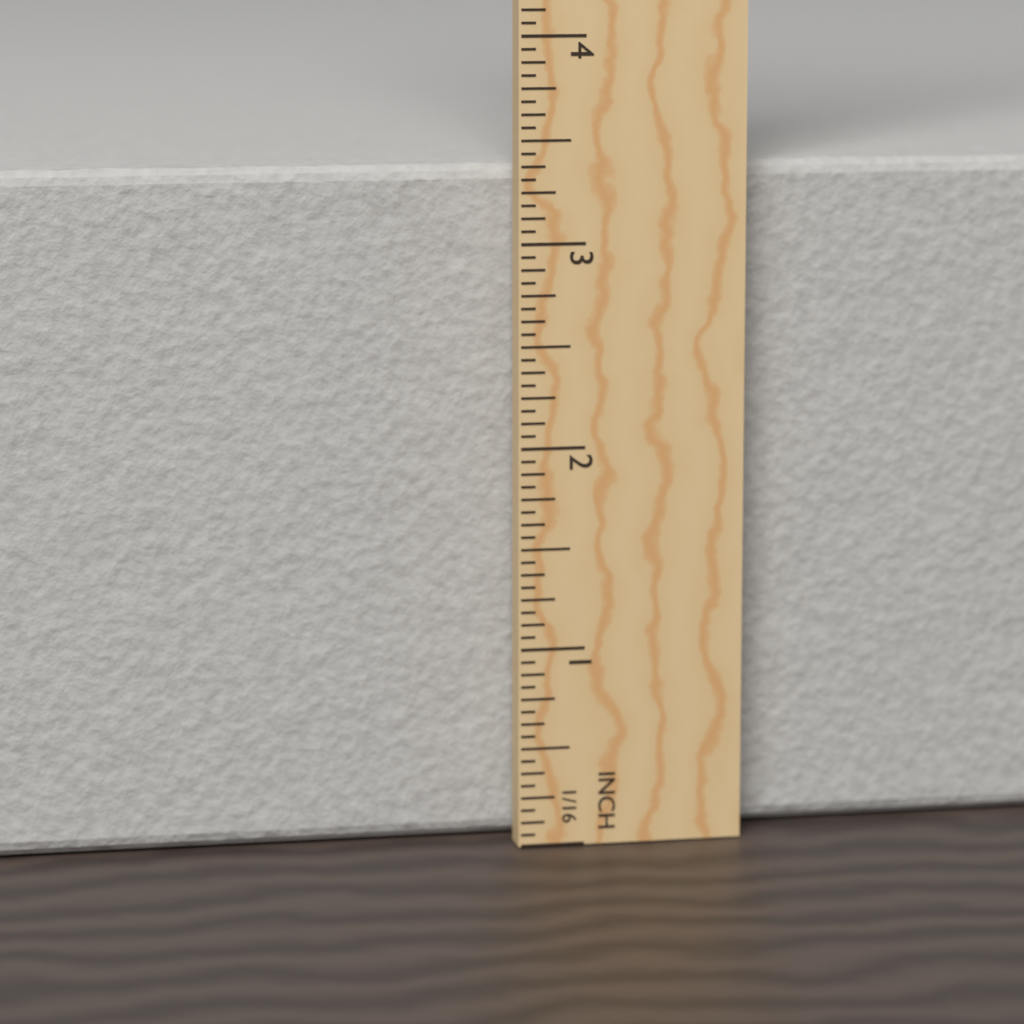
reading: 3.3750 in
